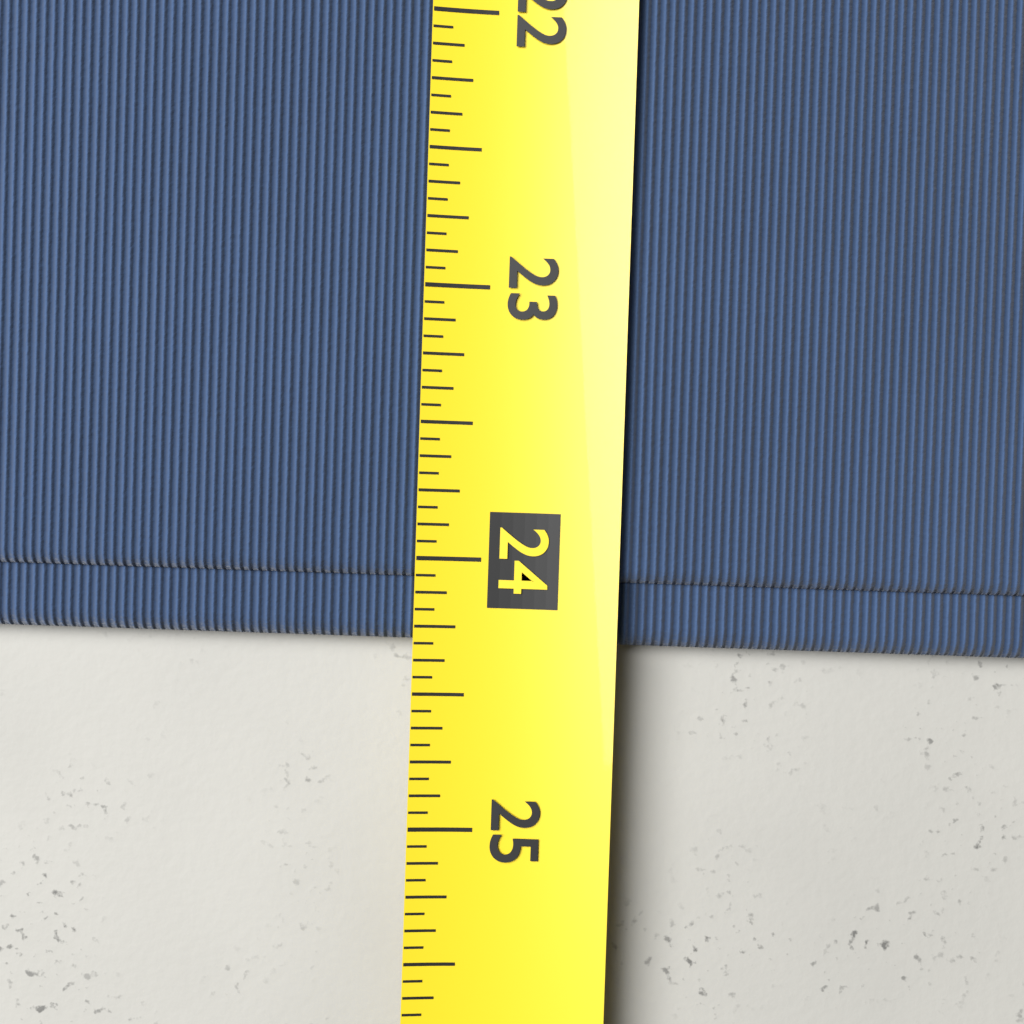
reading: 24.3125 (no unit)
